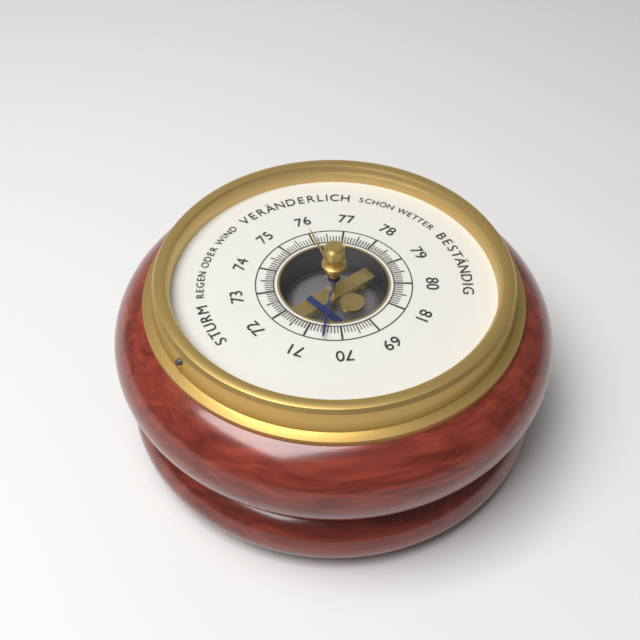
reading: 70.5 (no unit)
